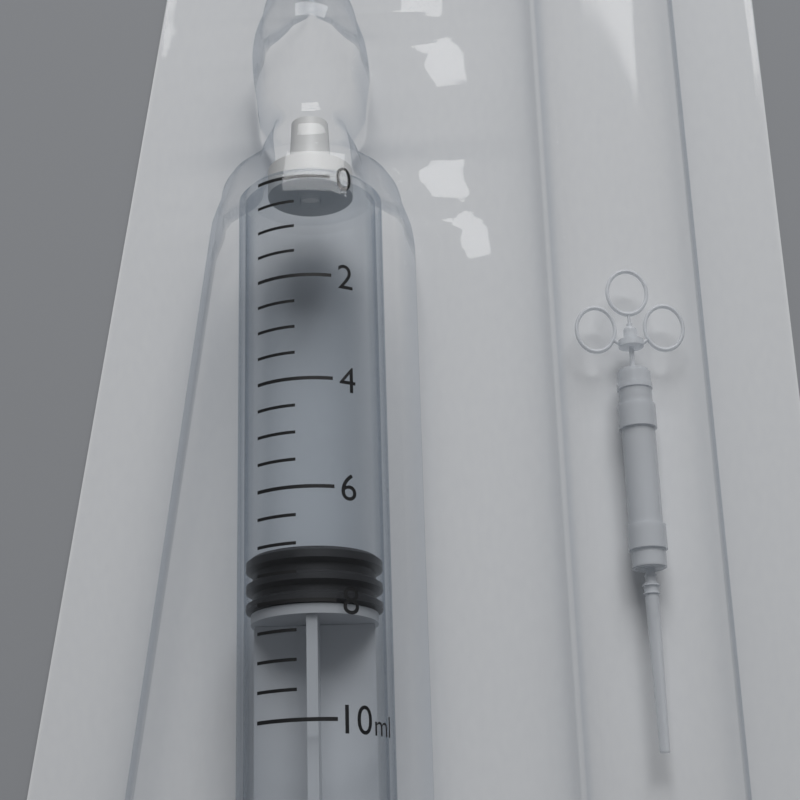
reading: 7.0 ml
